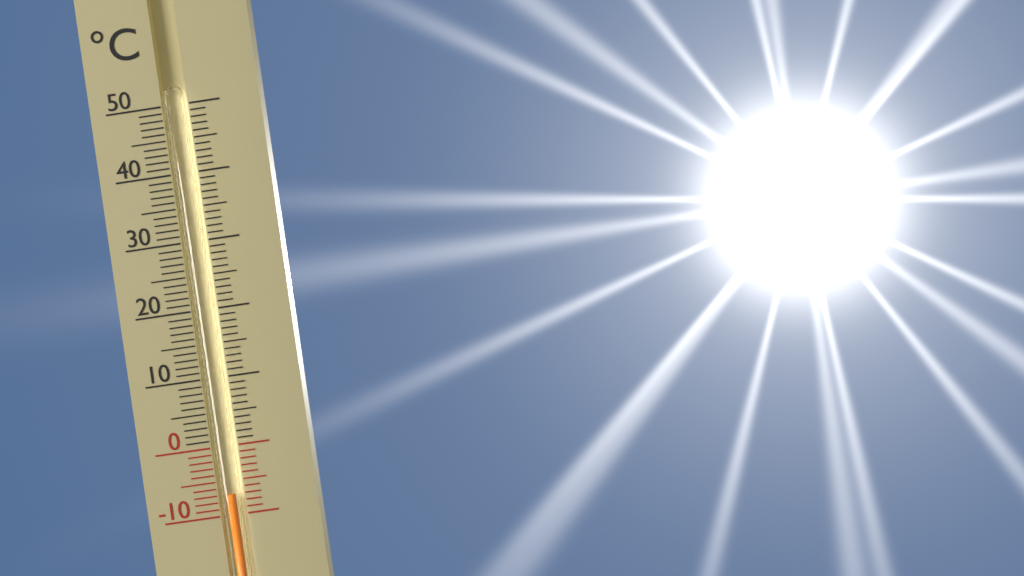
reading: -7 °C
